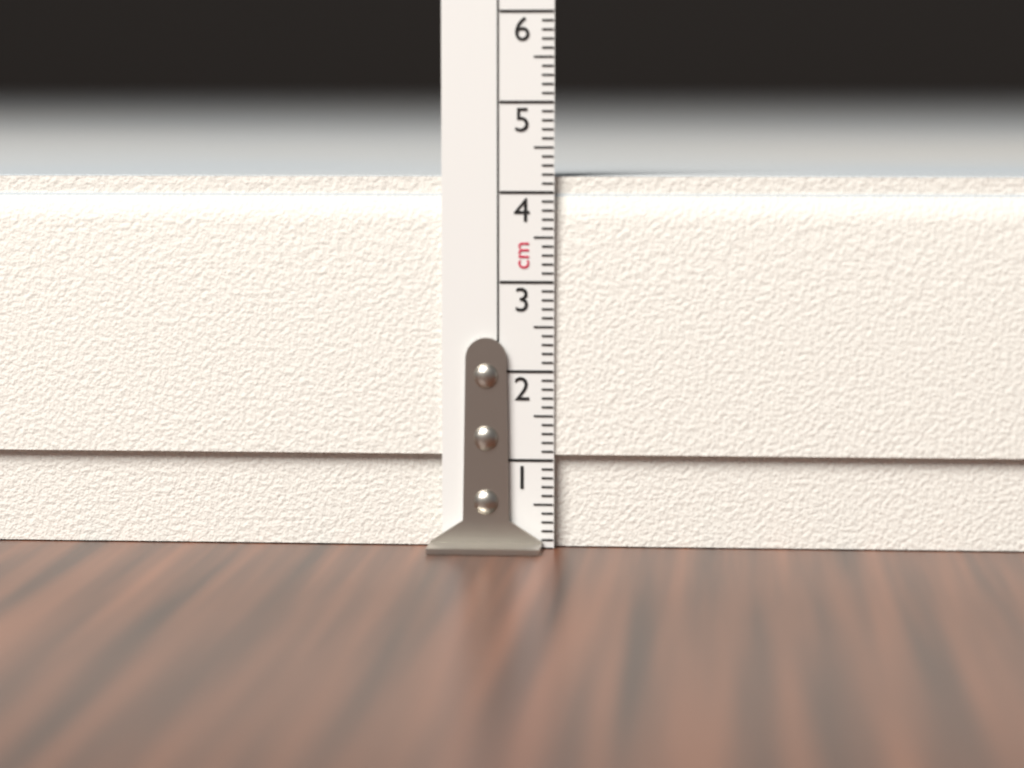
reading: 4.2 cm
